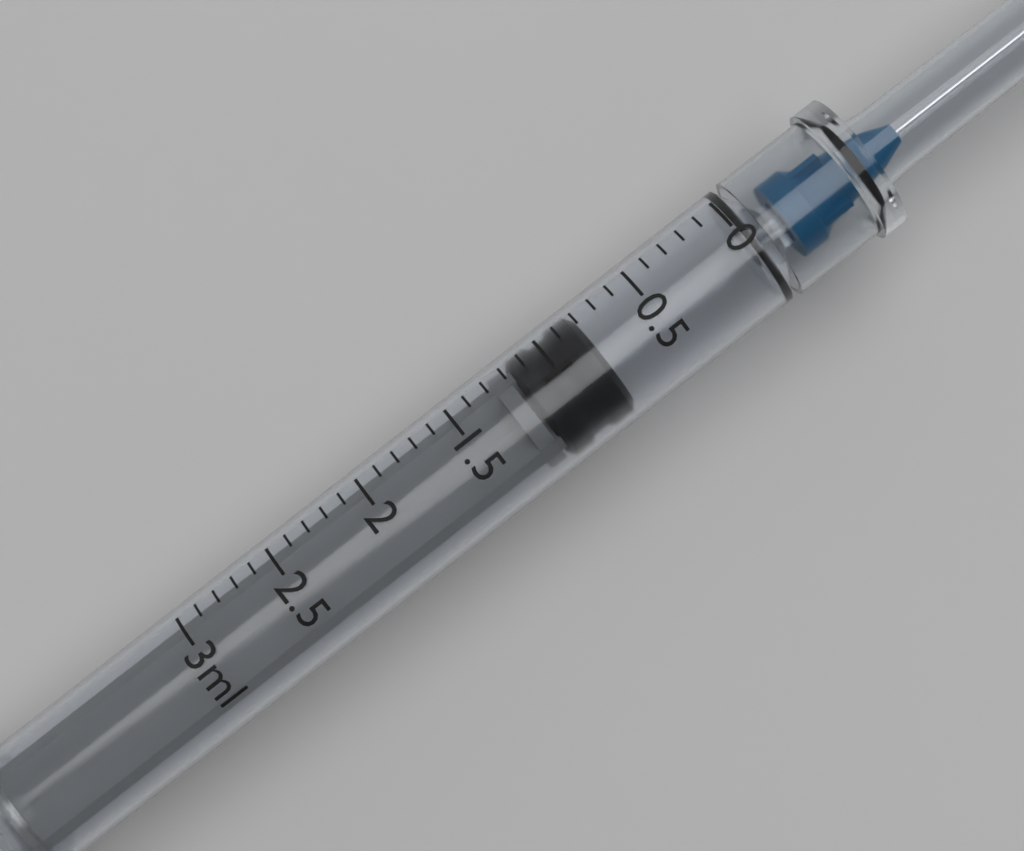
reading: 0.8 ml
